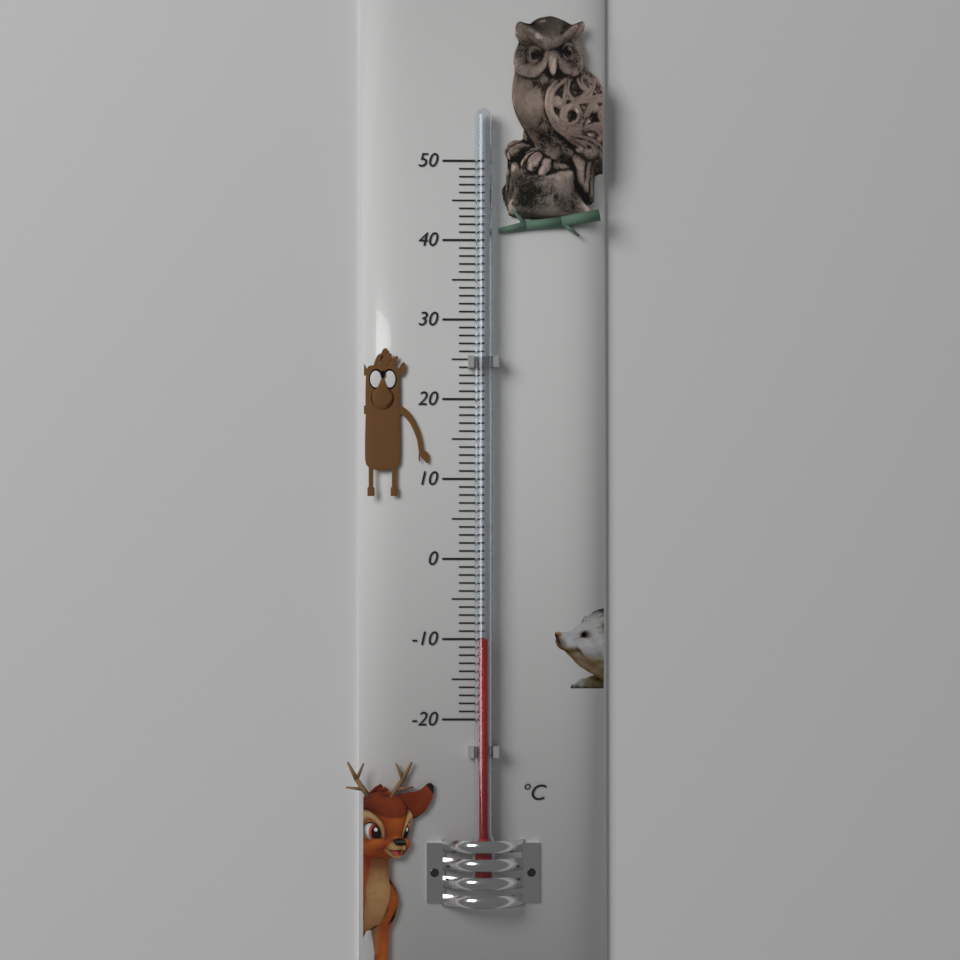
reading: -10 °C
